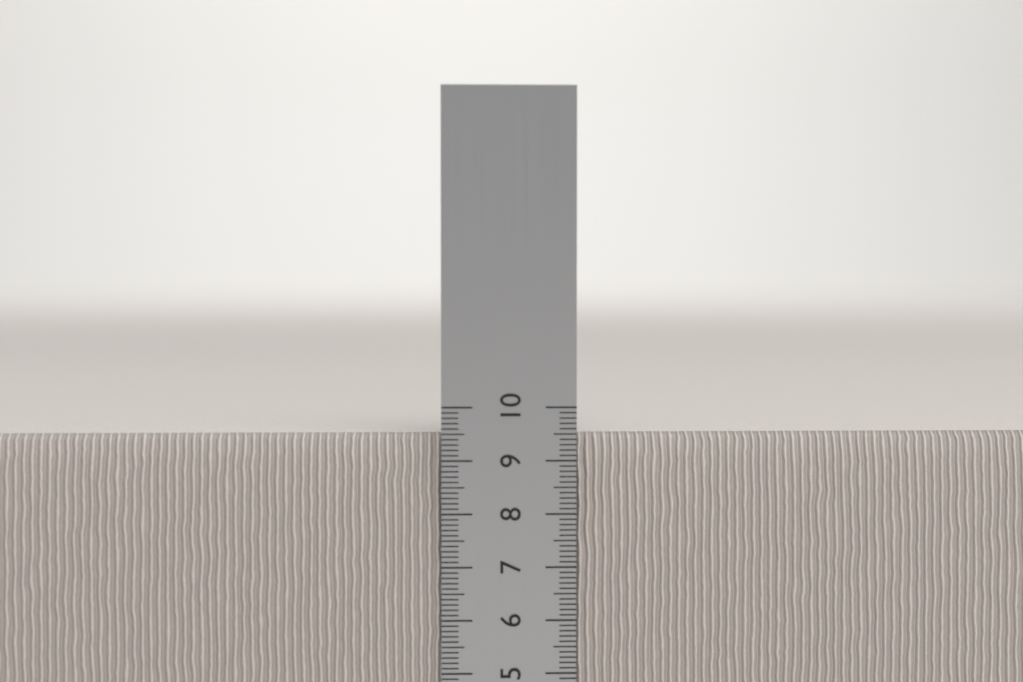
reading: 9.5 cm
